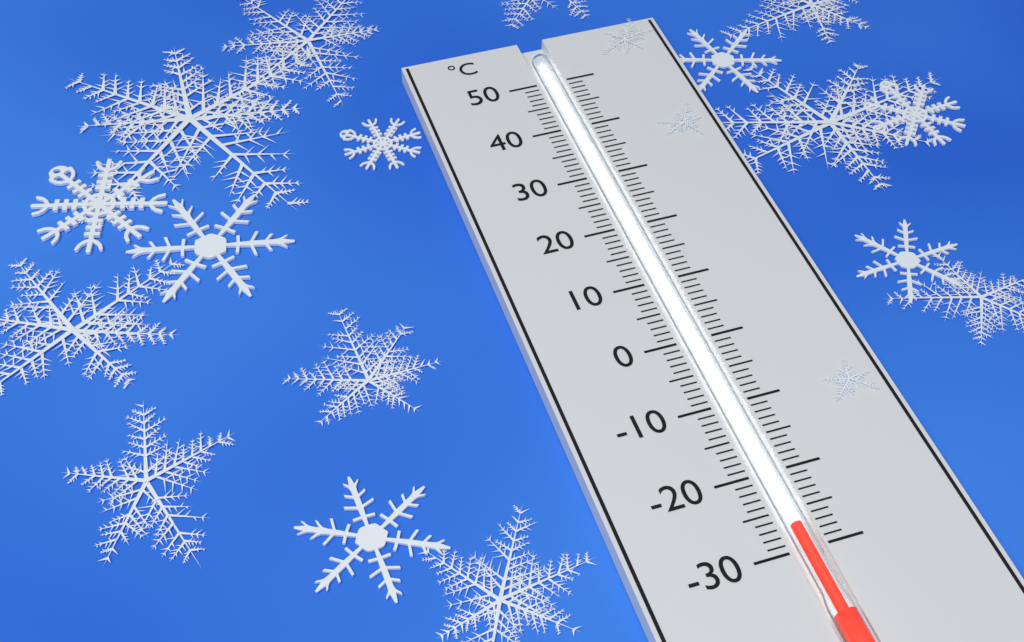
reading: -27 °C
